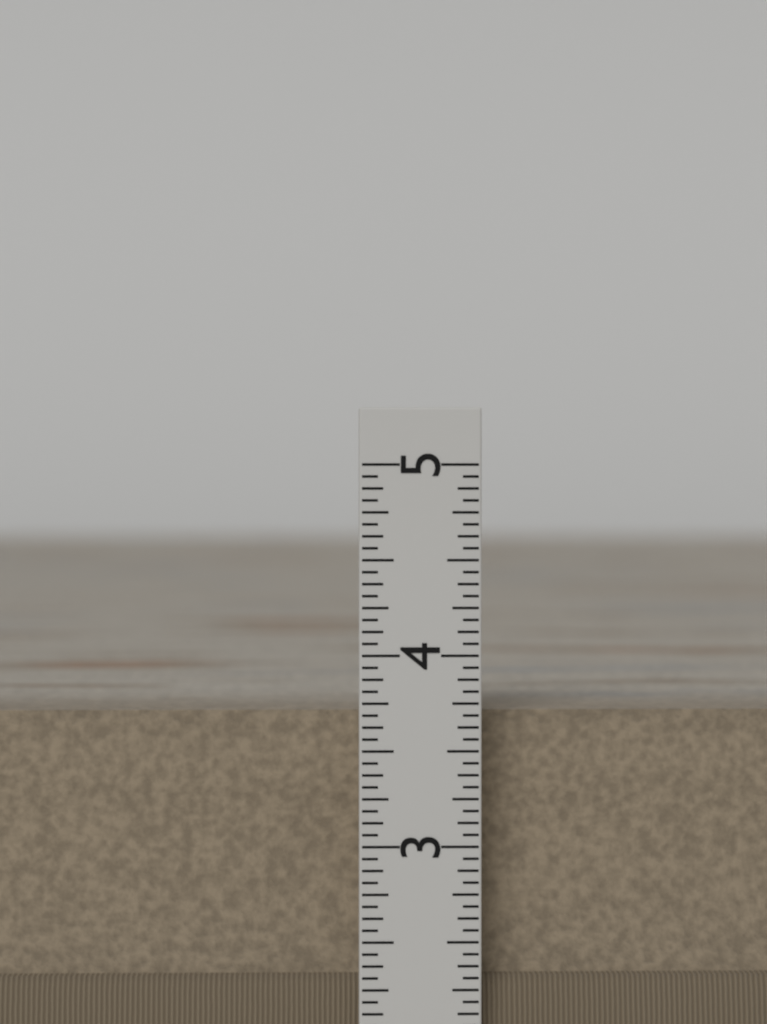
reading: 3.6875 in
